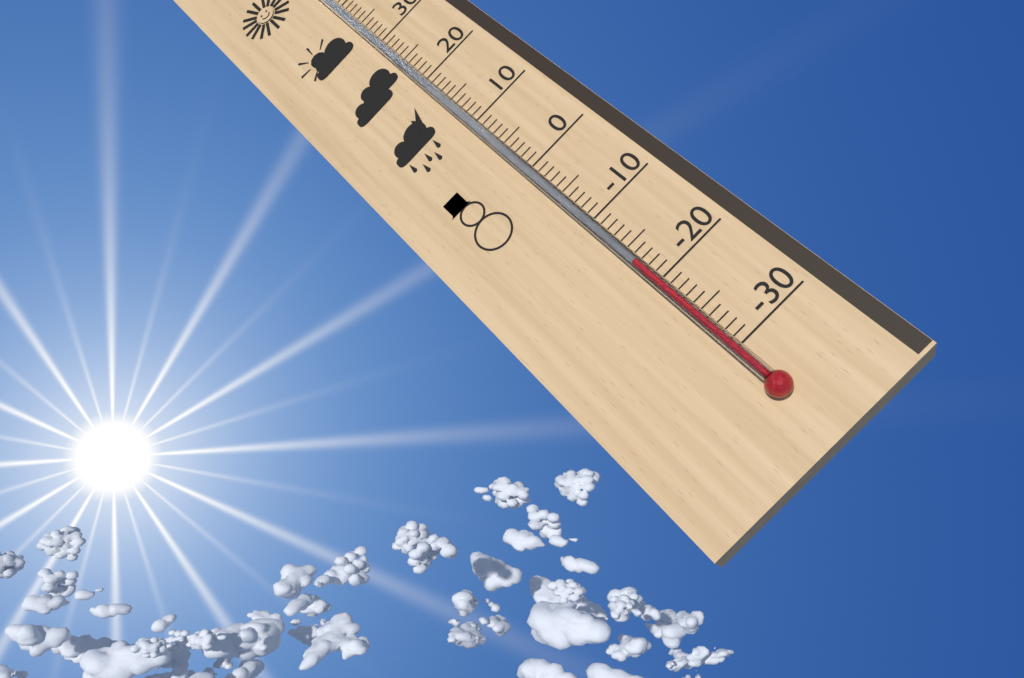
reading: -17 °C
